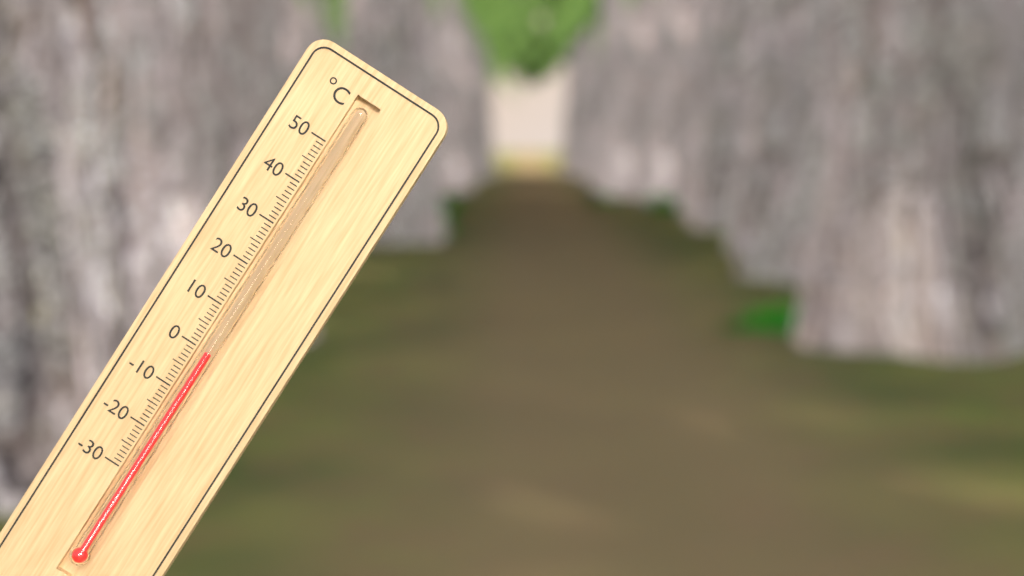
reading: 0 °C
